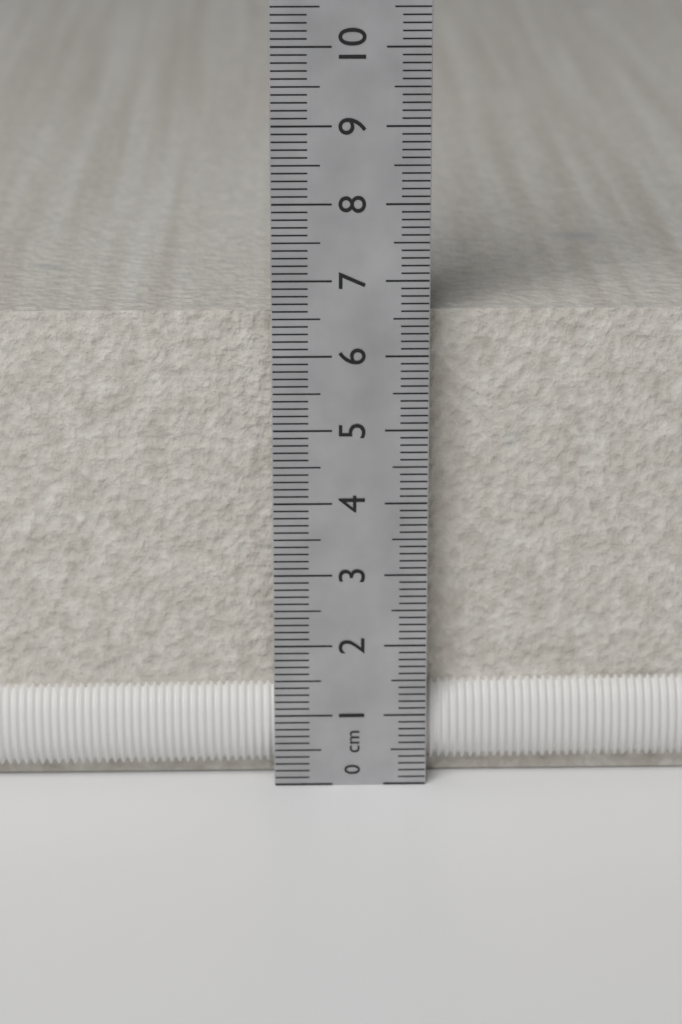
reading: 6.5 cm
